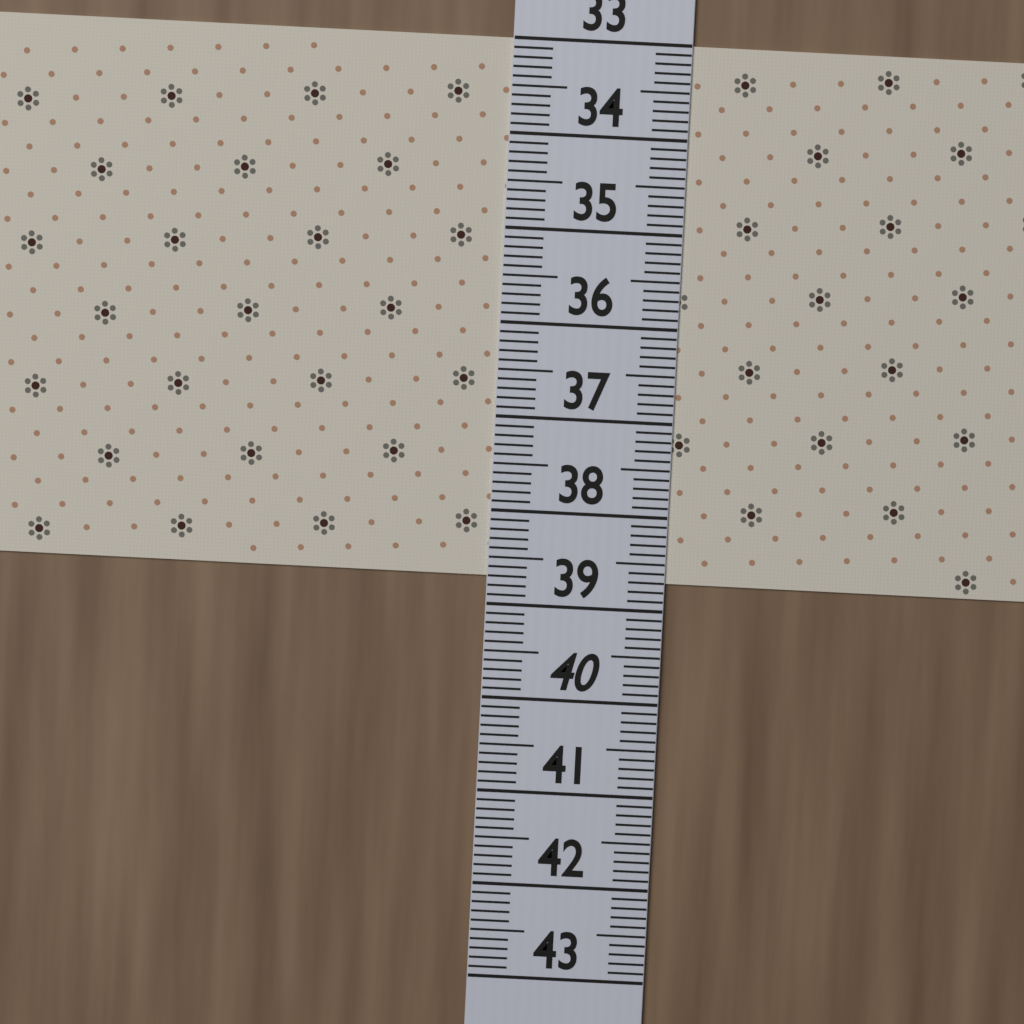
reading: 38.7 (no unit)
